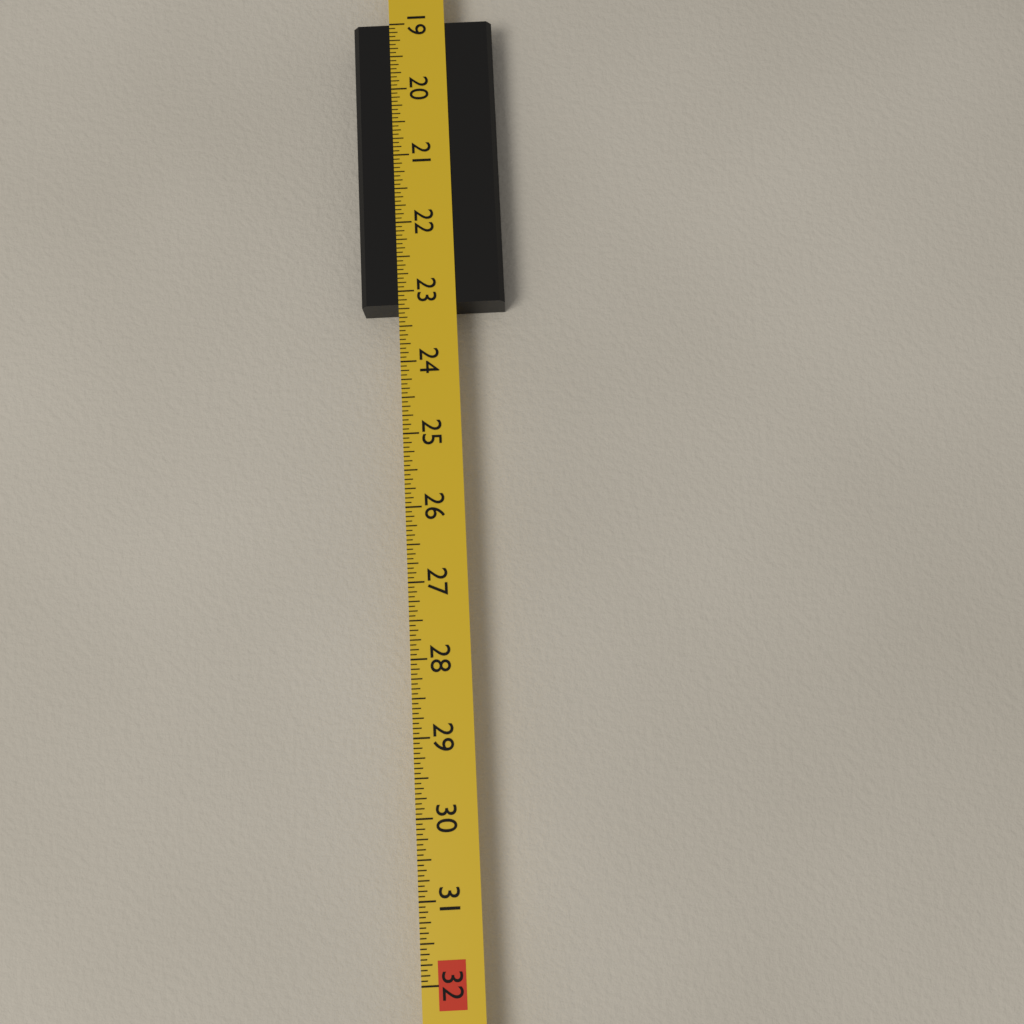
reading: 23.1875 in
